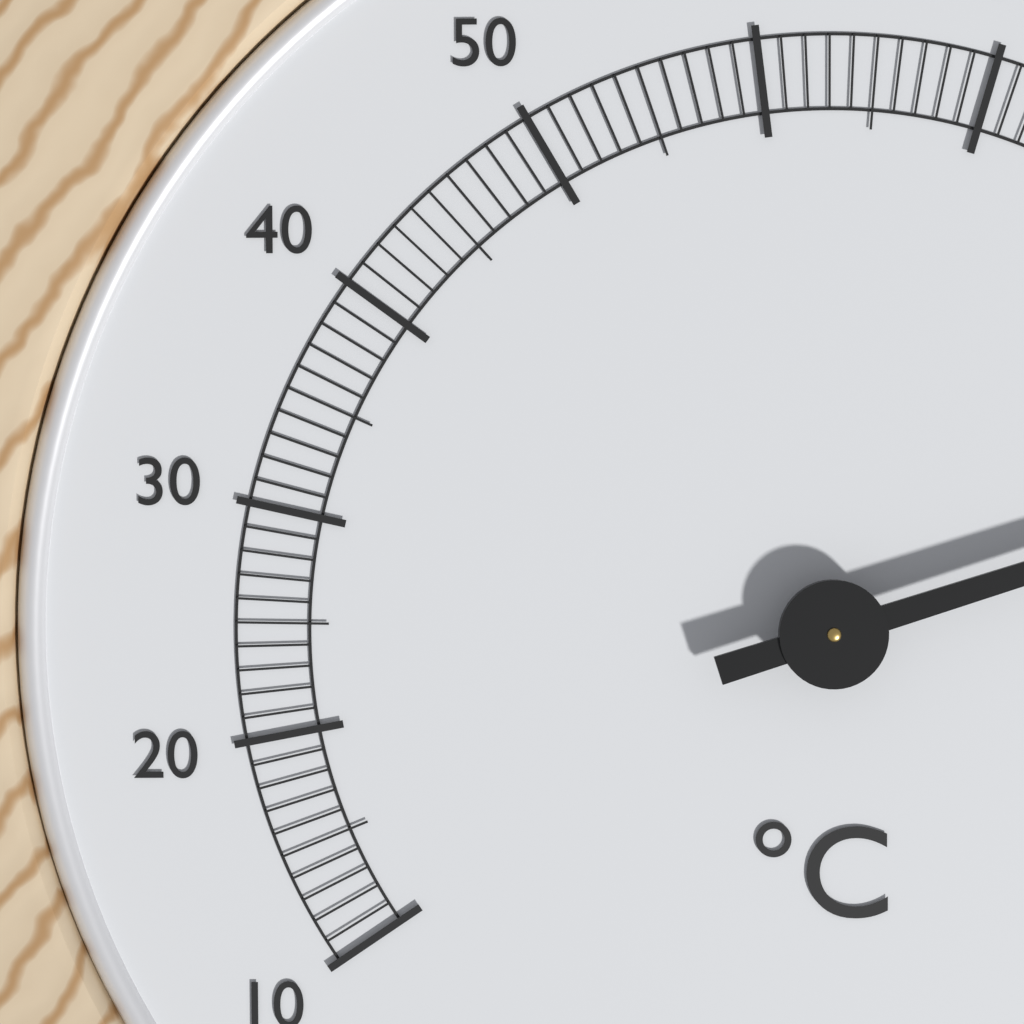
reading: 94 °C
